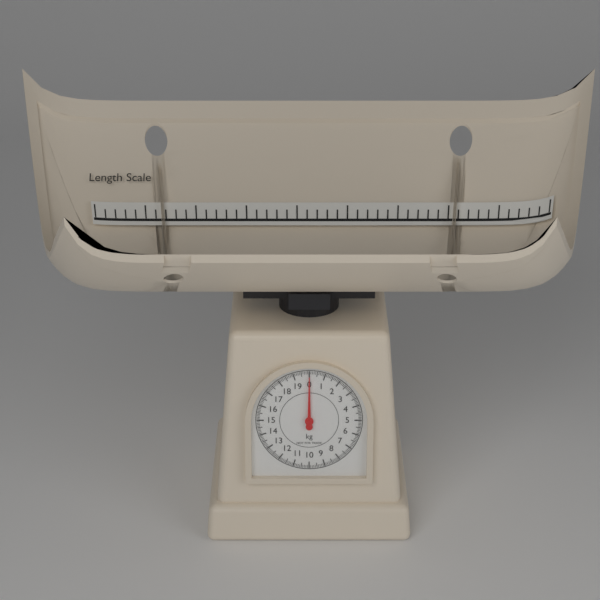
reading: 0.0 kg
